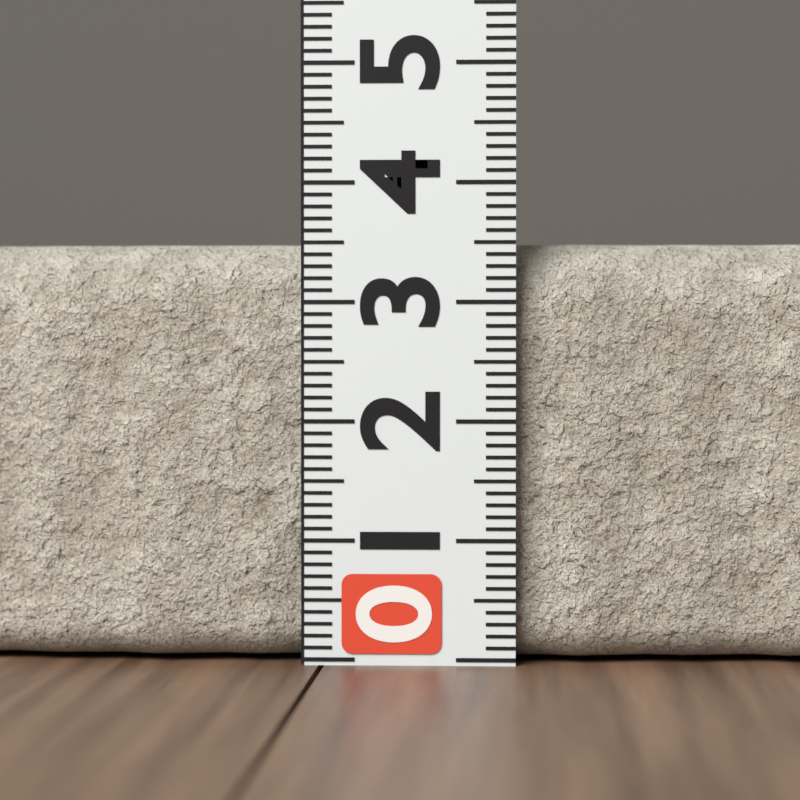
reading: 3.5 (no unit)
